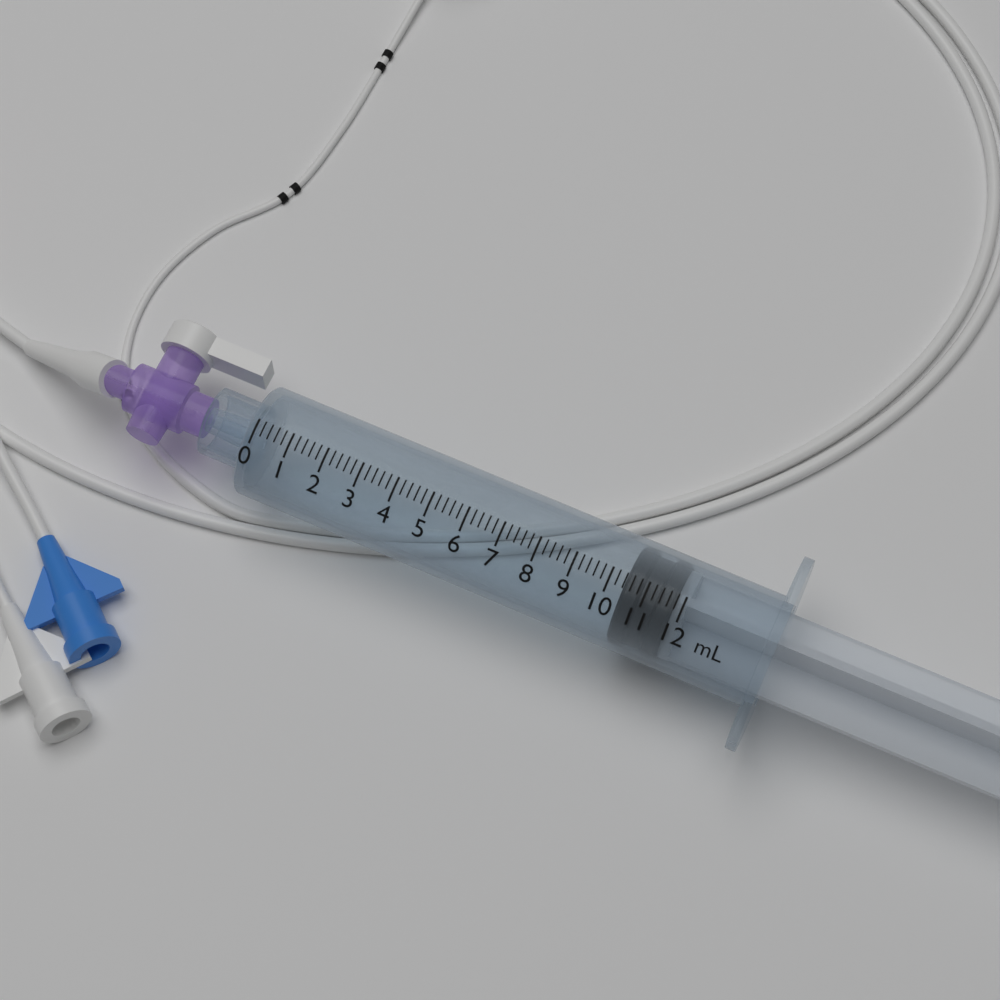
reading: 10.4 mL
